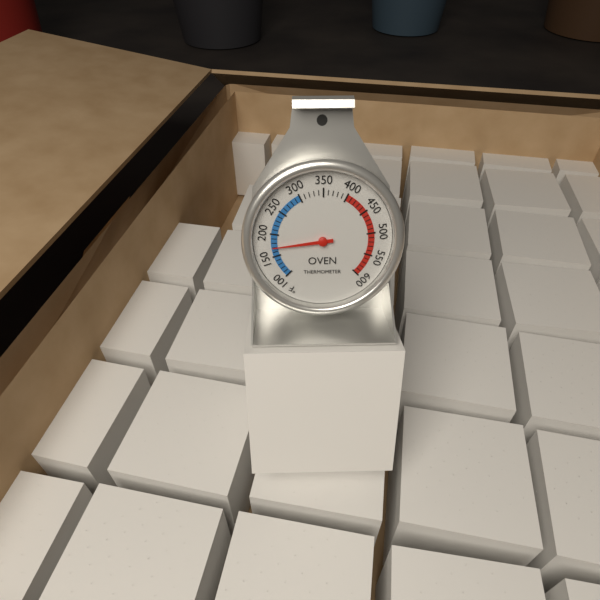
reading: 170 °F
